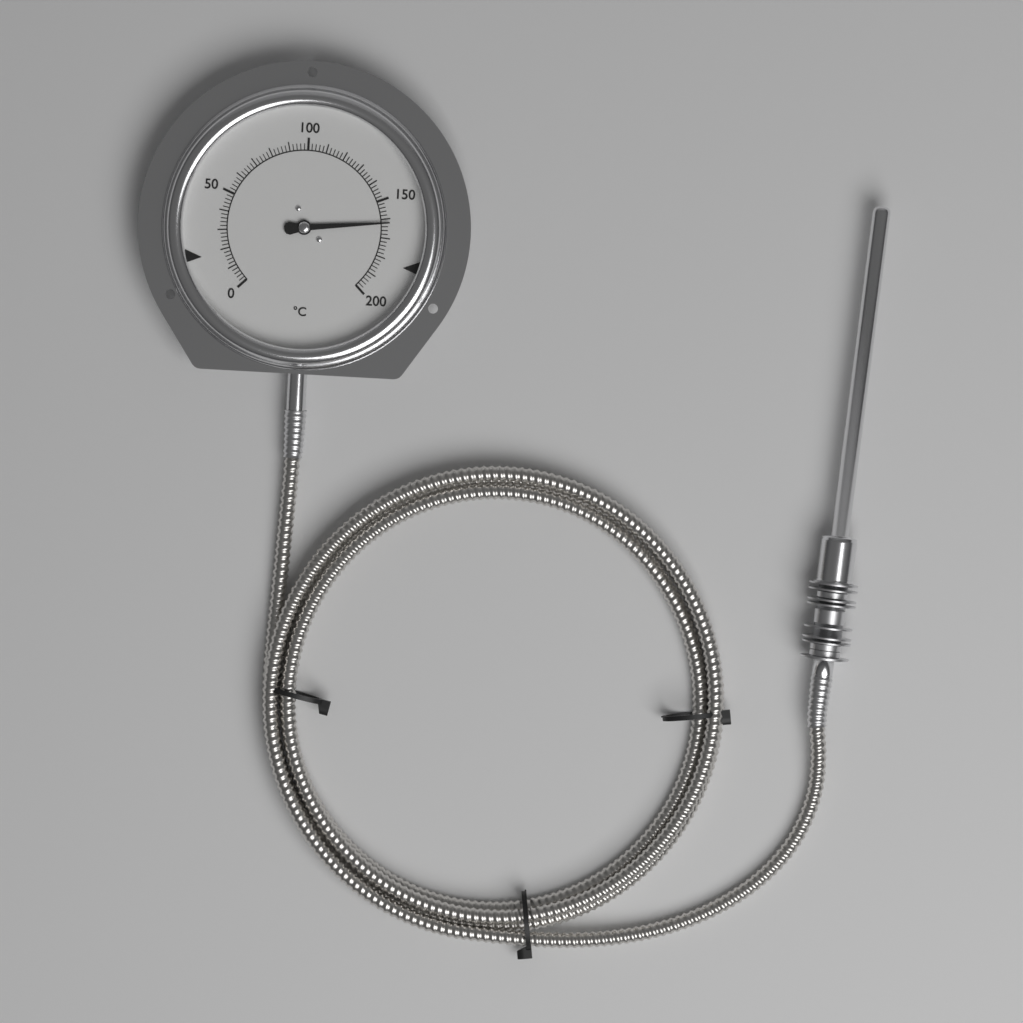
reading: 162 °C
